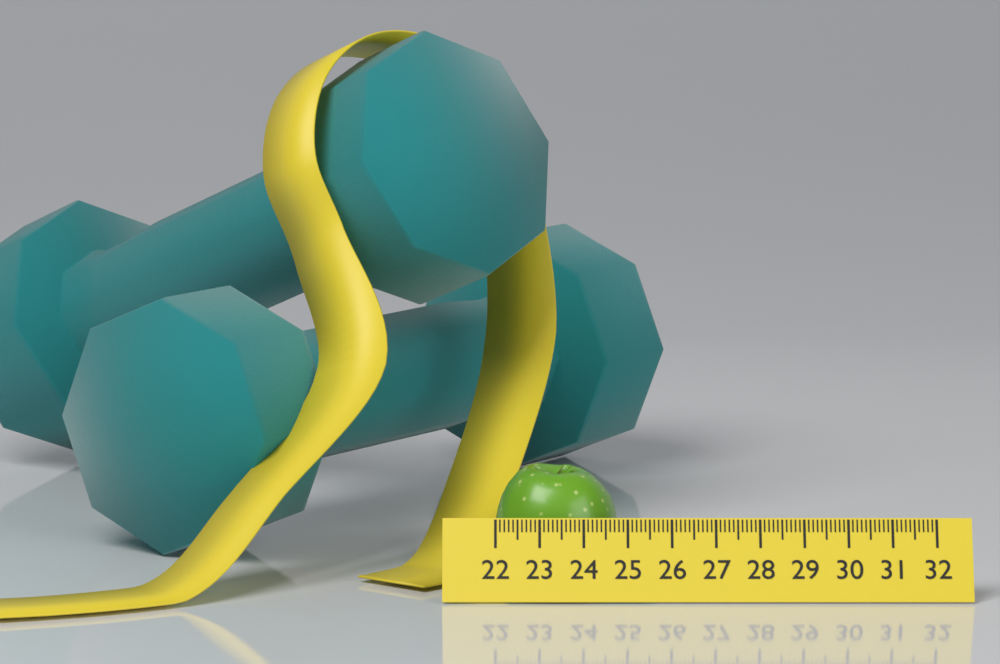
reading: 24.8 (no unit)
